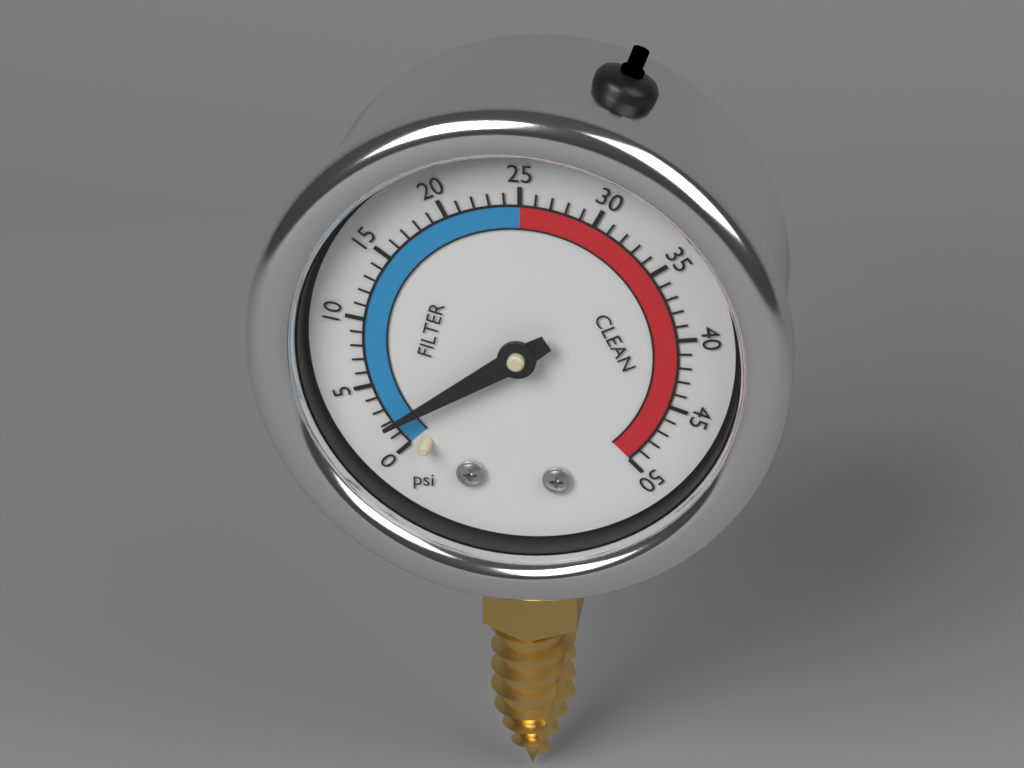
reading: 2 psi
